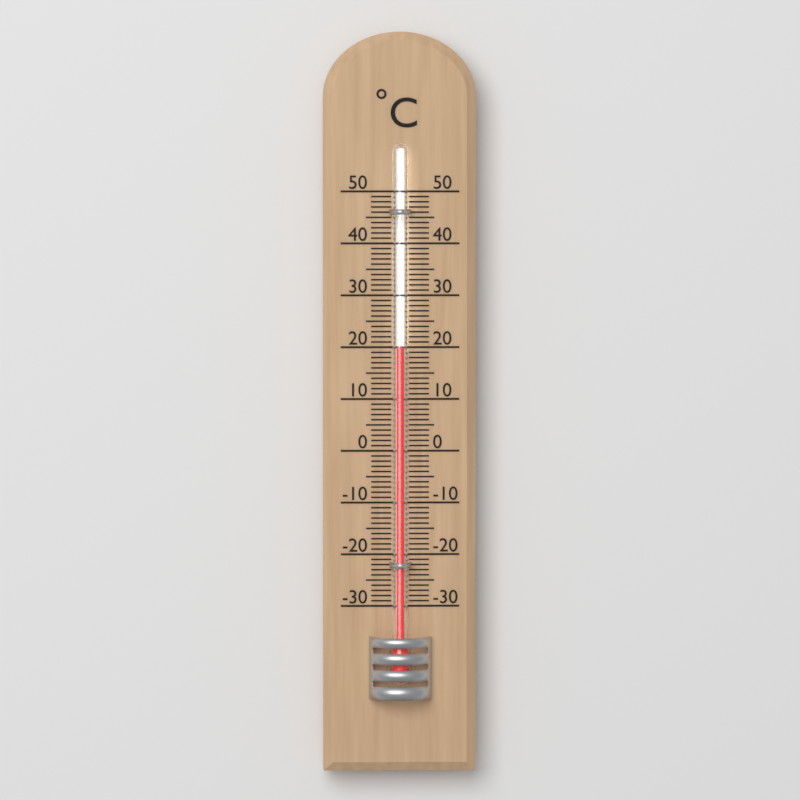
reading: 20 °C
